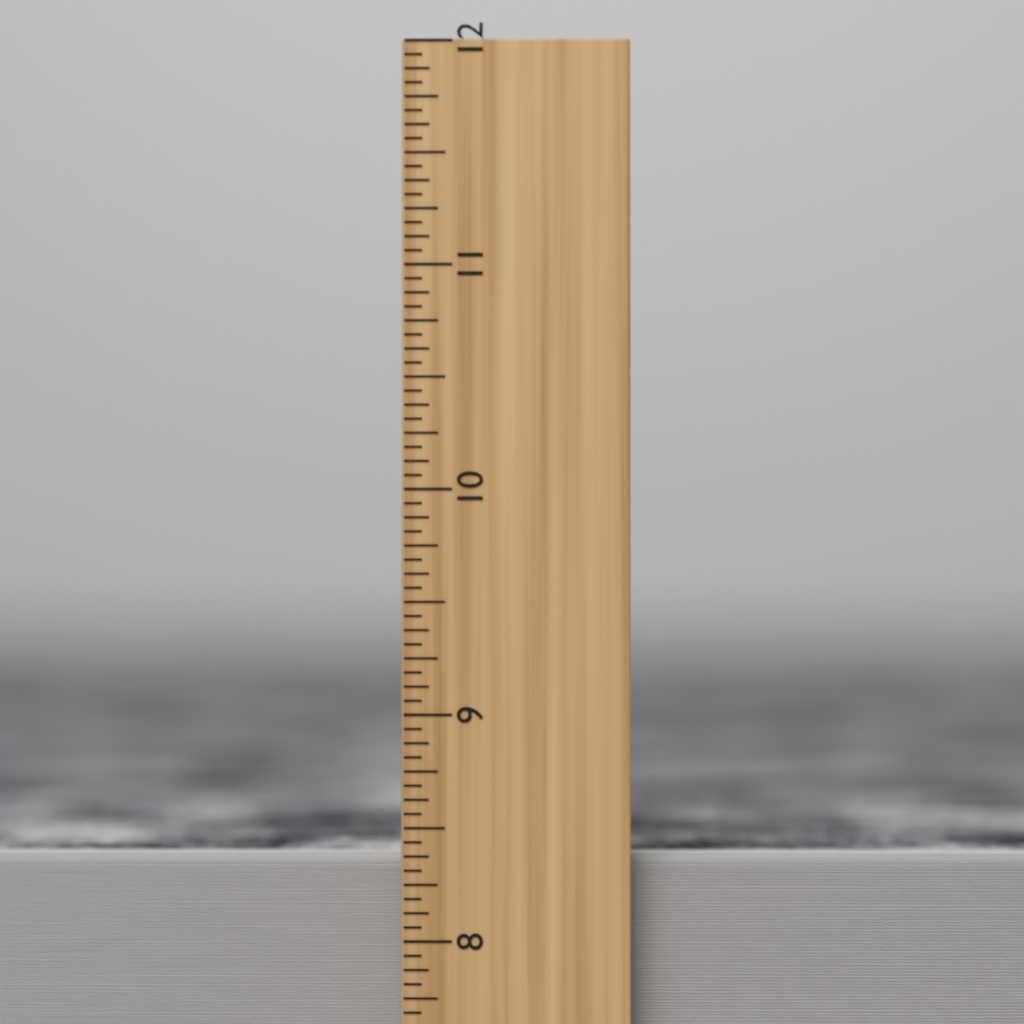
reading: 8.3750 inch
